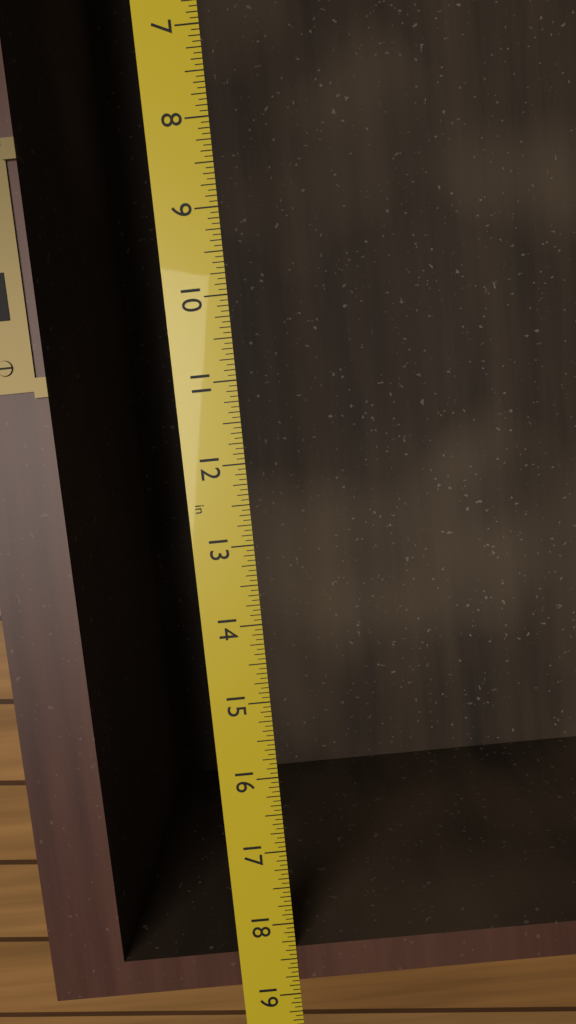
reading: 18.8125 in
